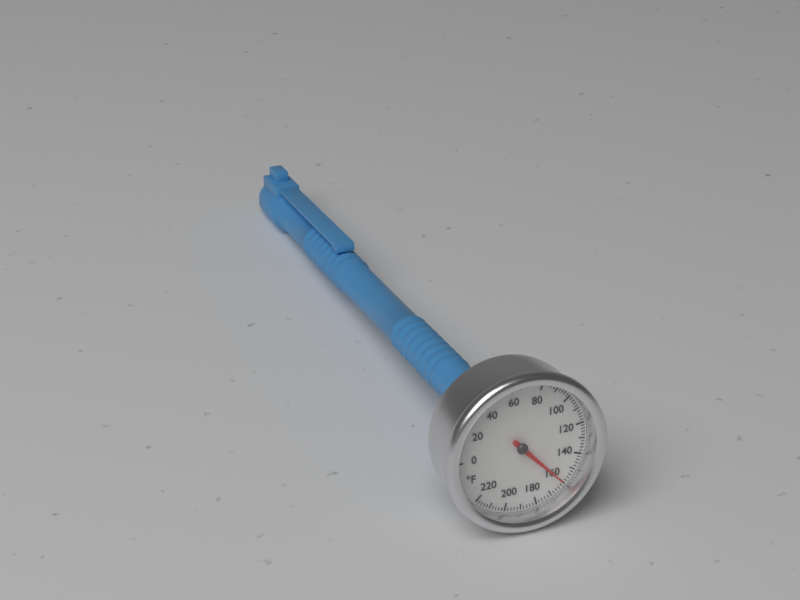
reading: 160 °F
